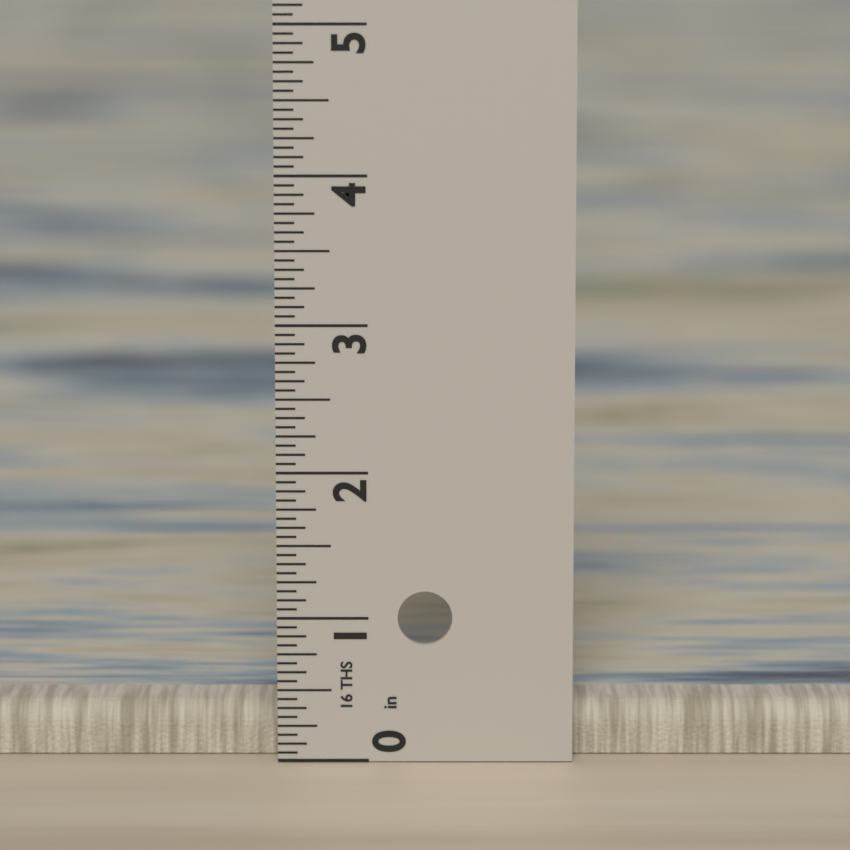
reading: 0.3750 in
